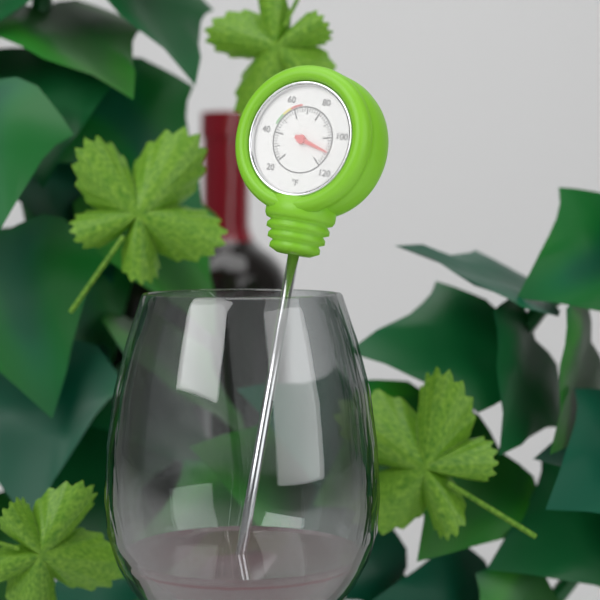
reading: 110 °F
